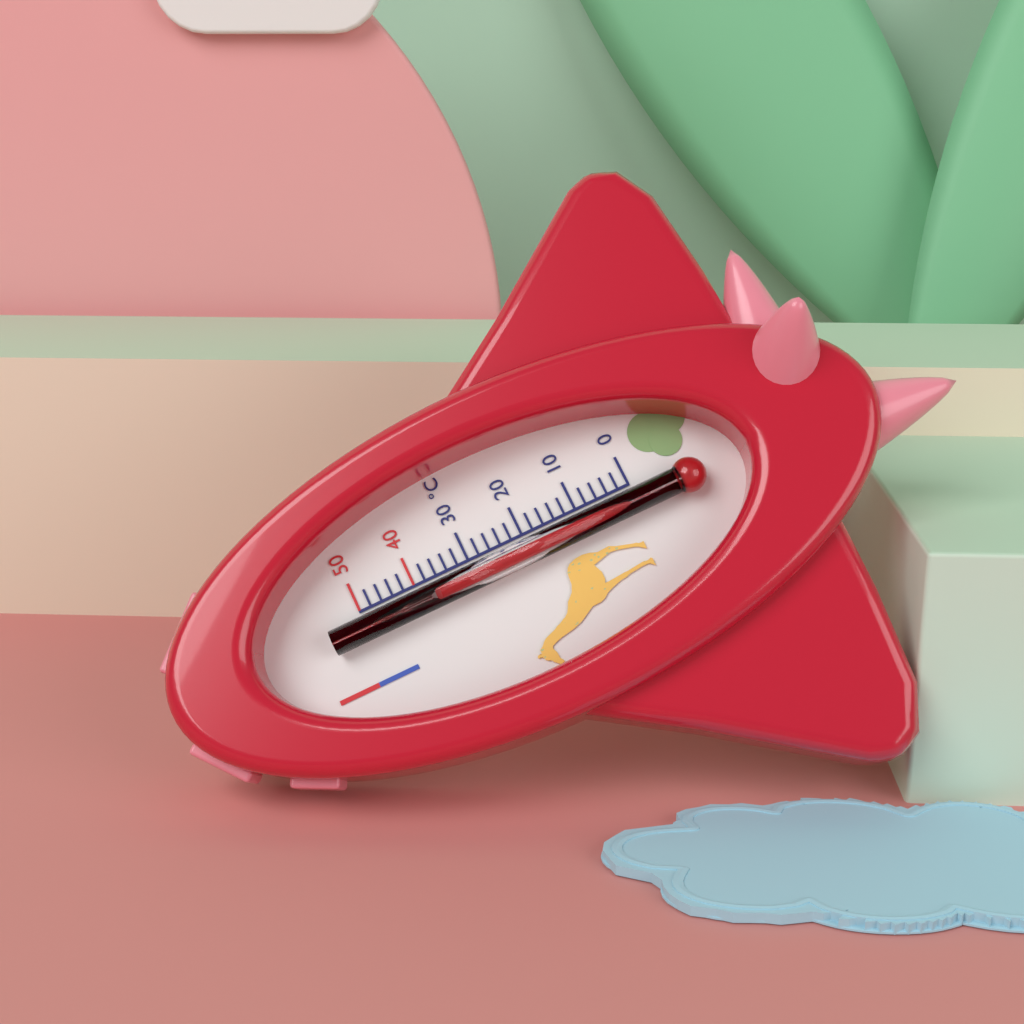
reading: 36 °C
